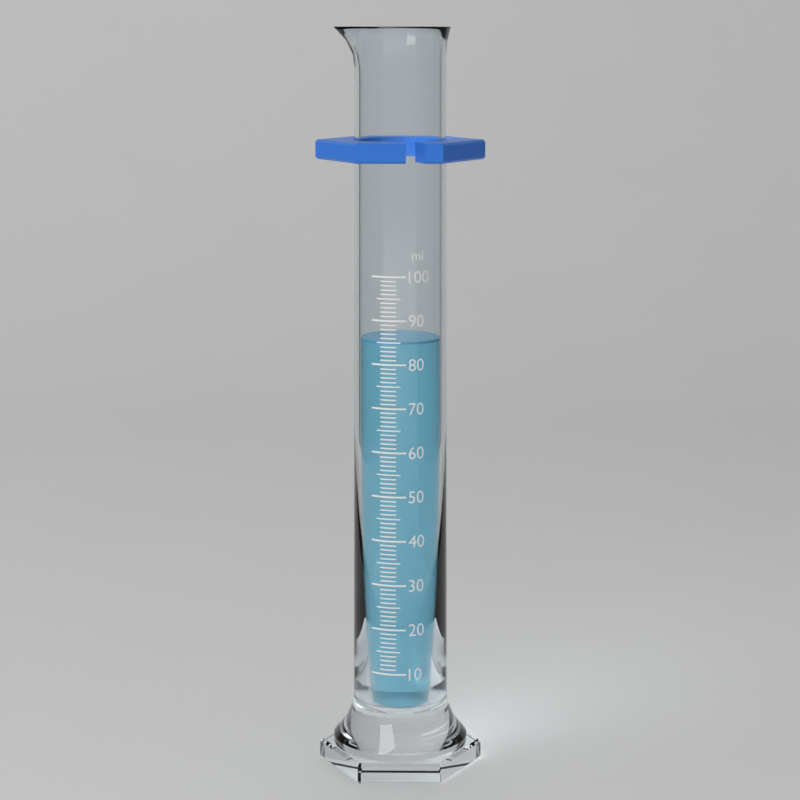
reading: 85 ml
